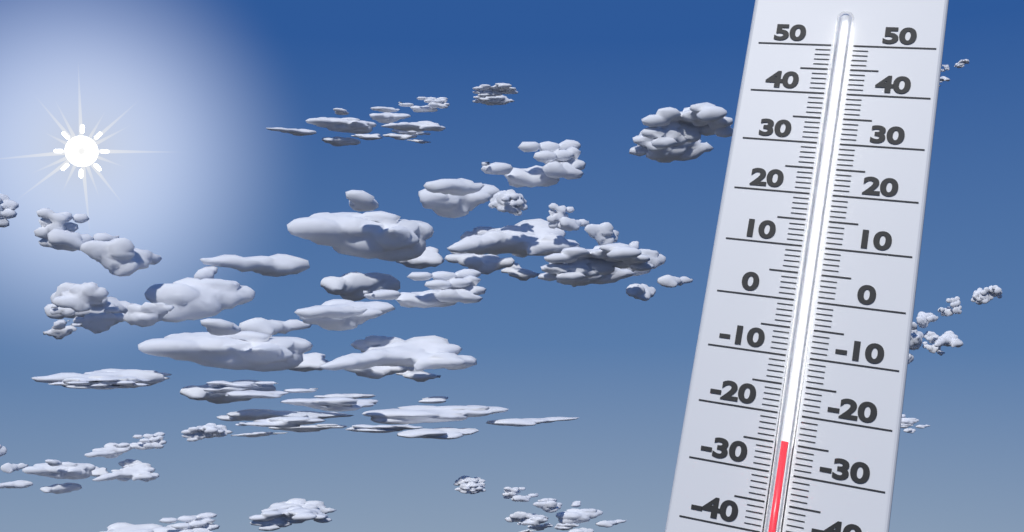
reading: -25 (no unit)
